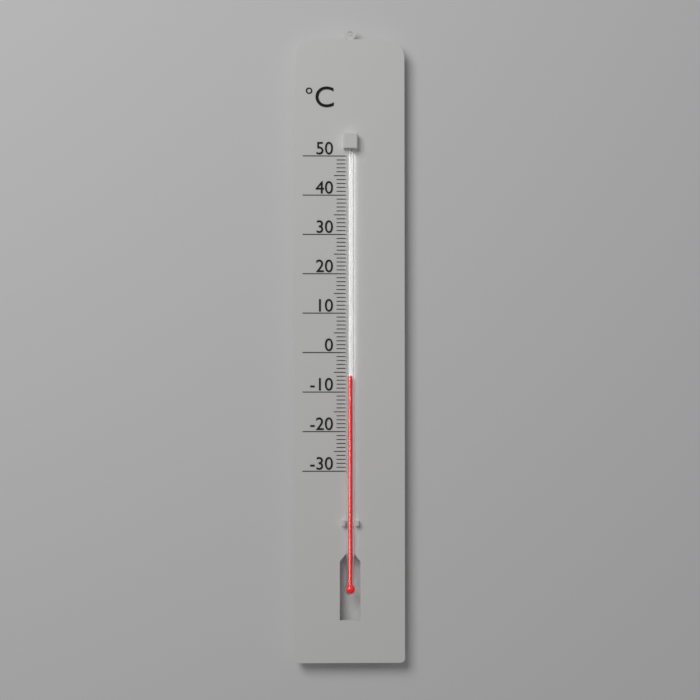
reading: -6 °C
